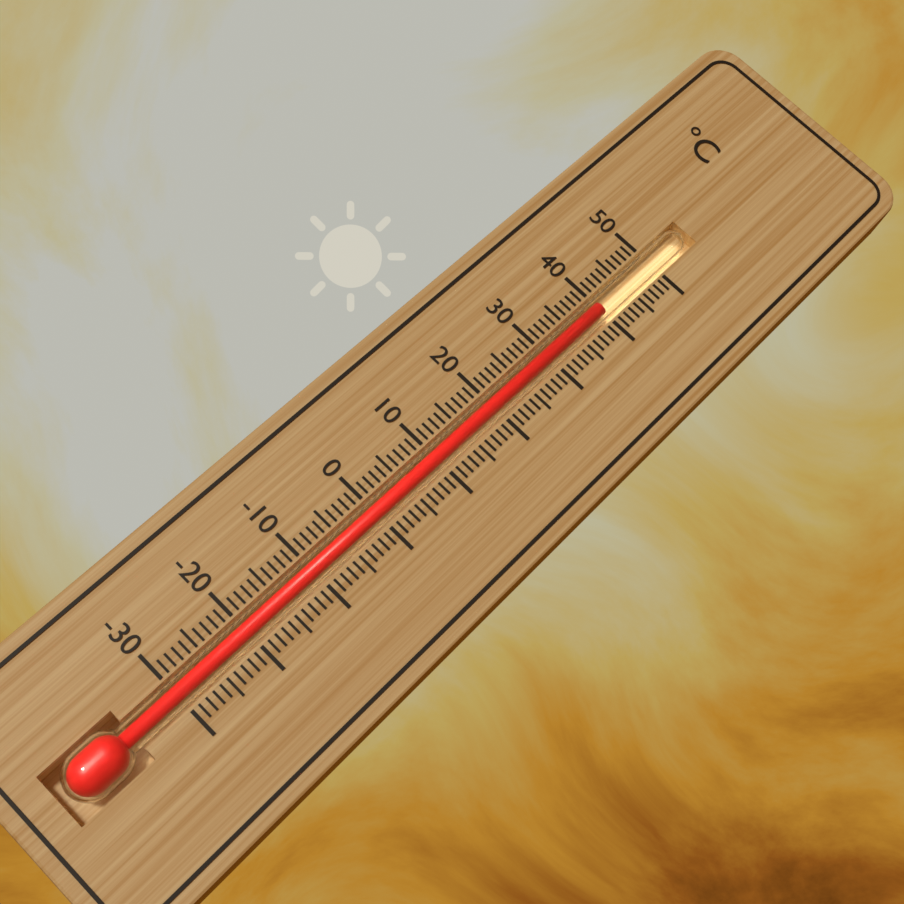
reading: 40 °C
